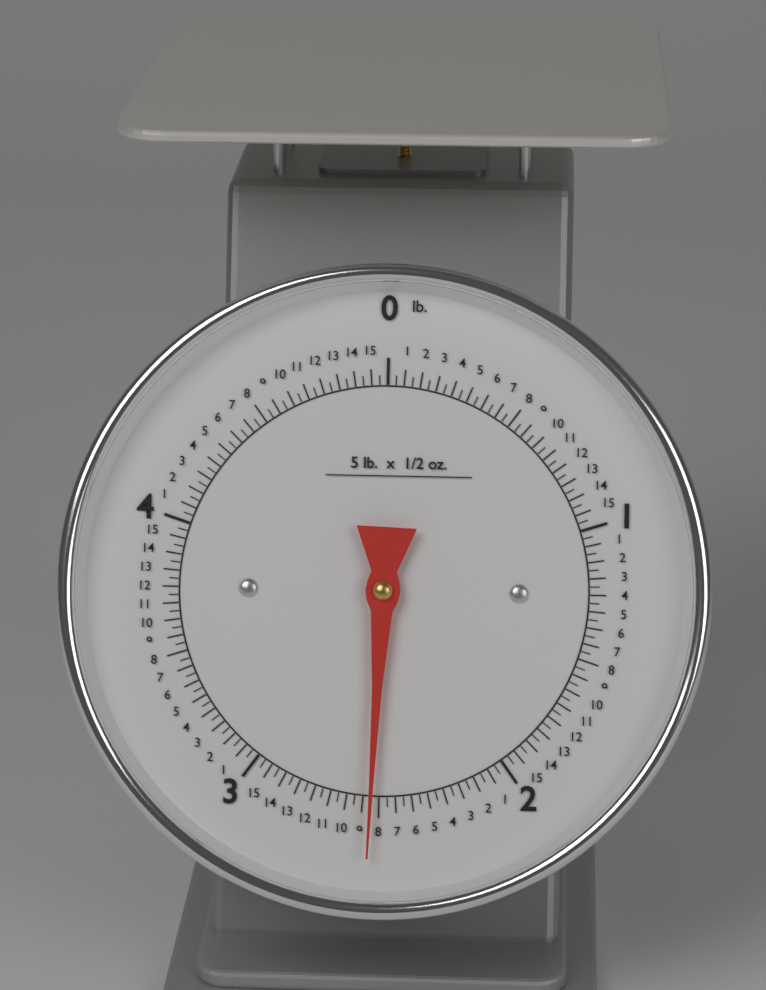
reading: 2.53125 lb
